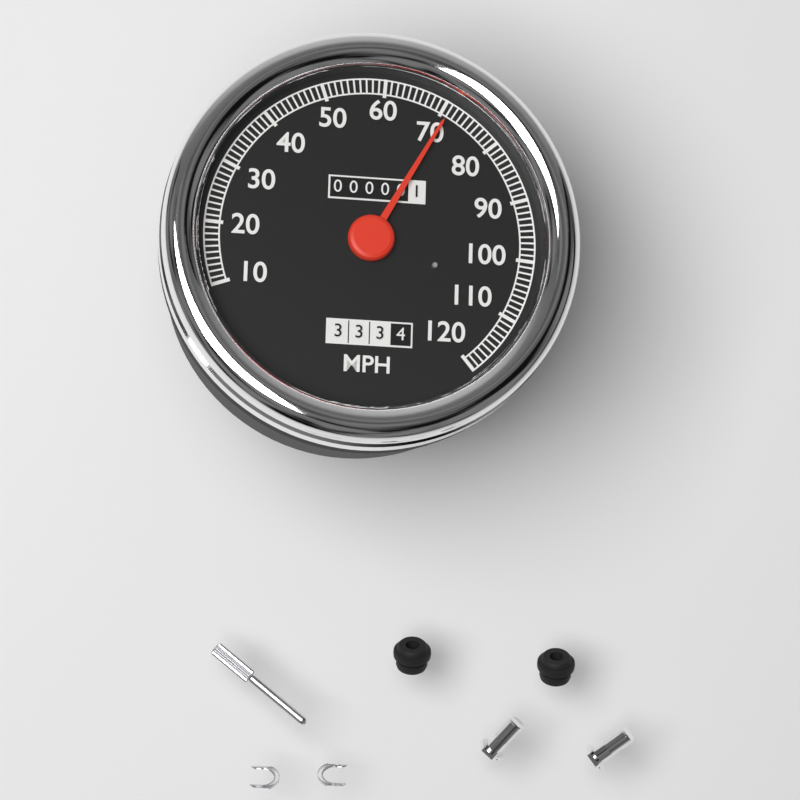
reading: 71 MPH
